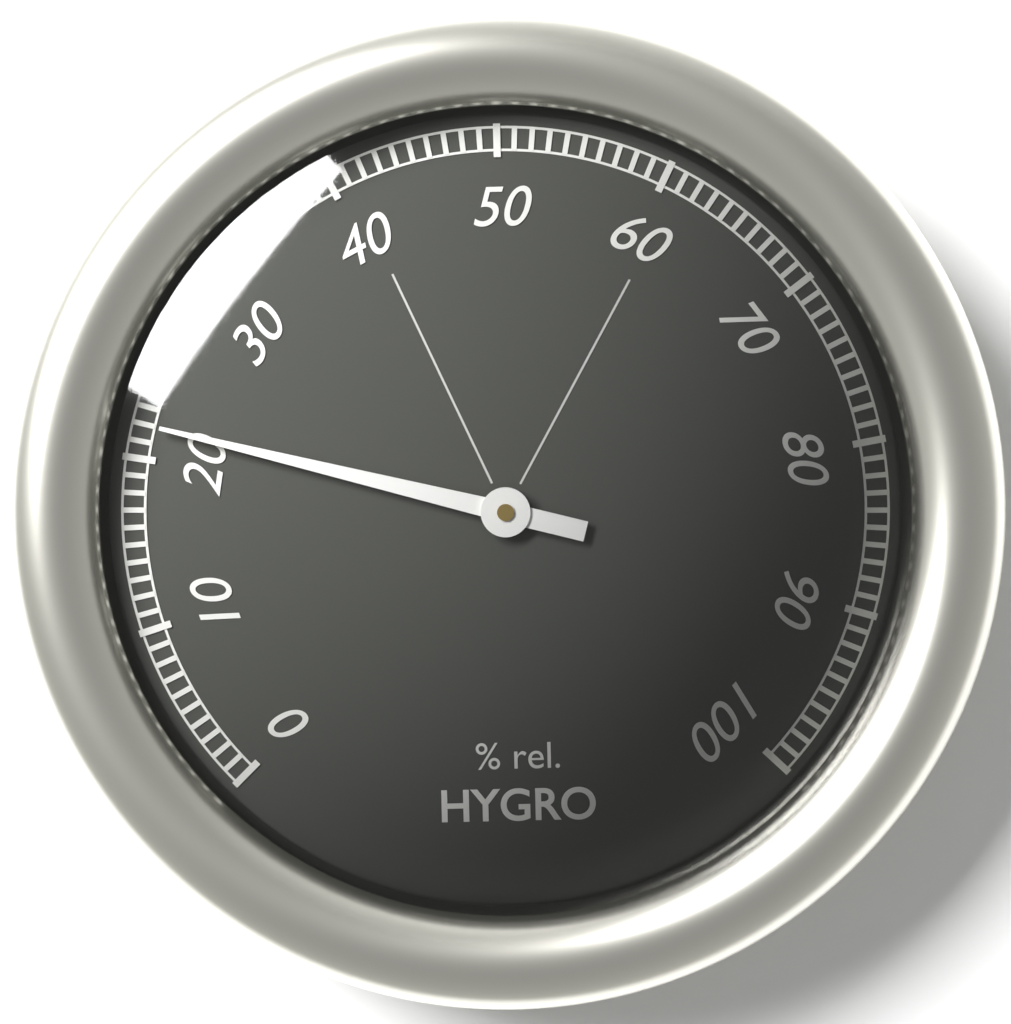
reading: 22 %
